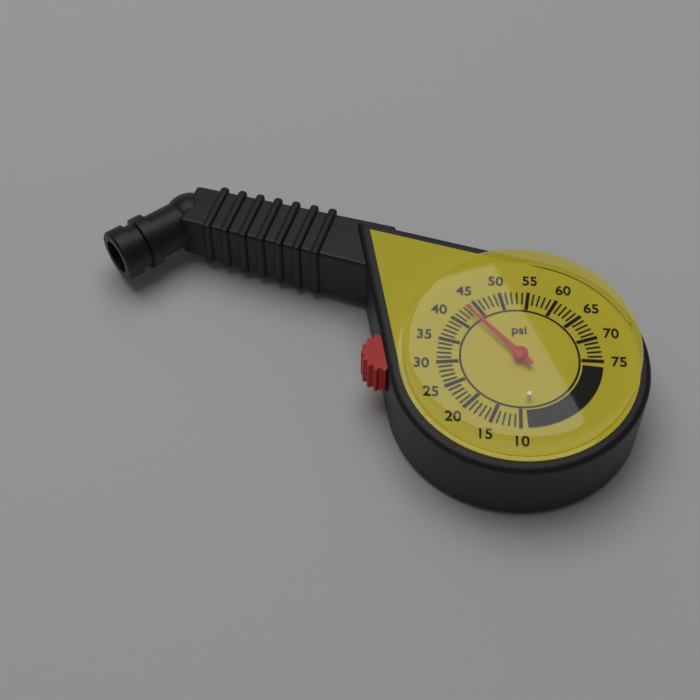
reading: 43 psi
